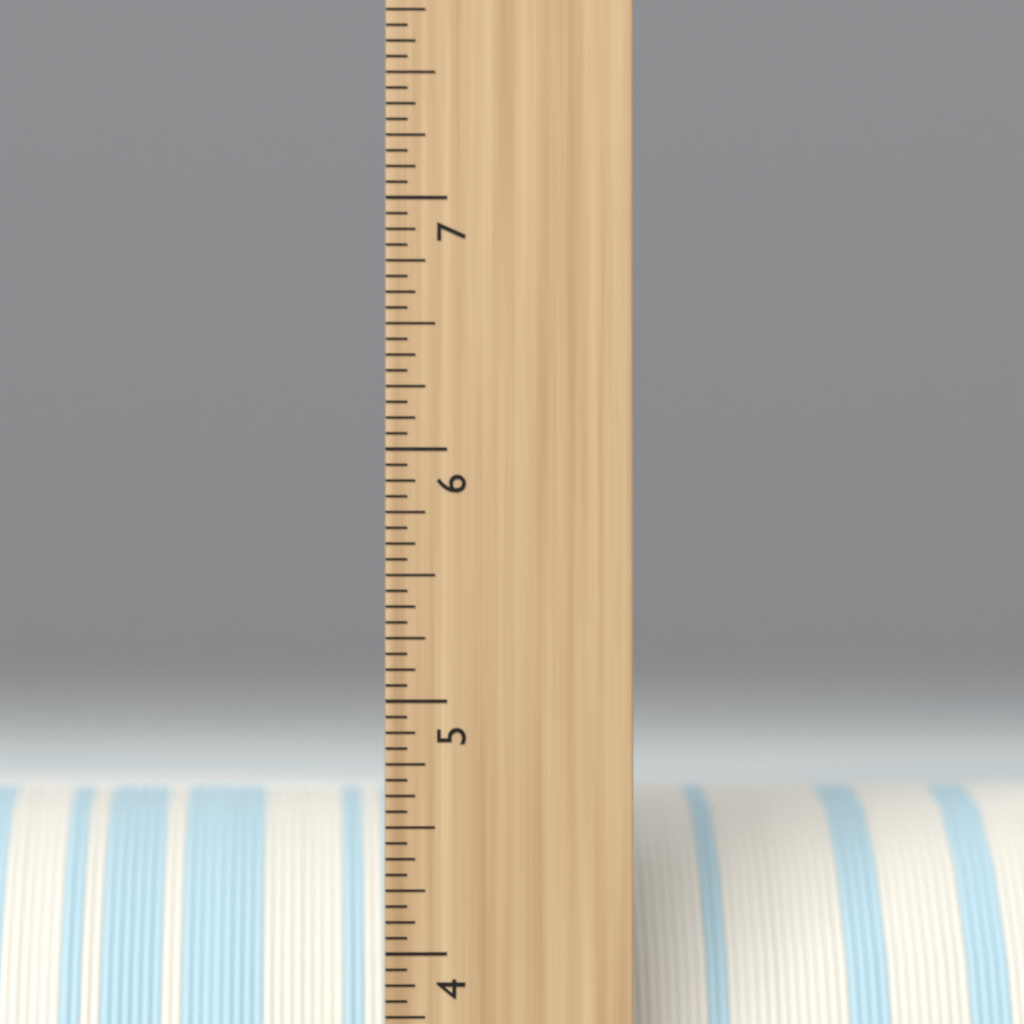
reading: 4.6250 inch
